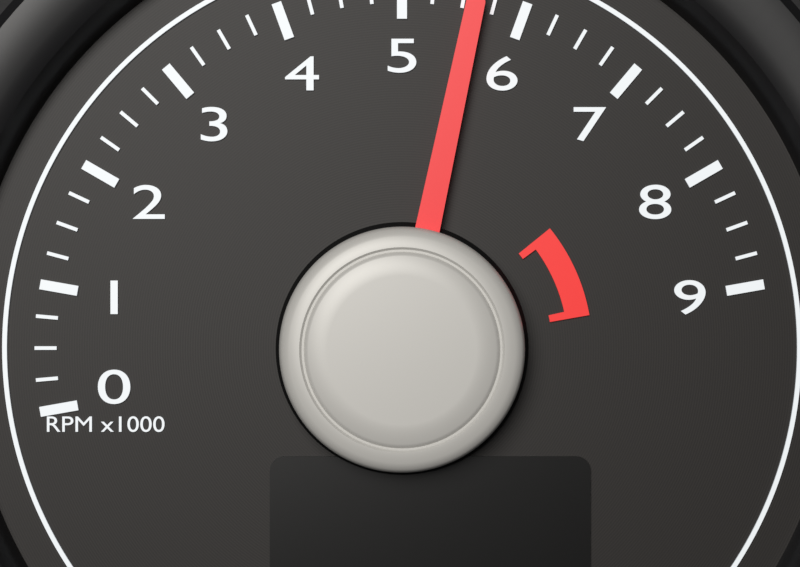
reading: 5600 RPM
